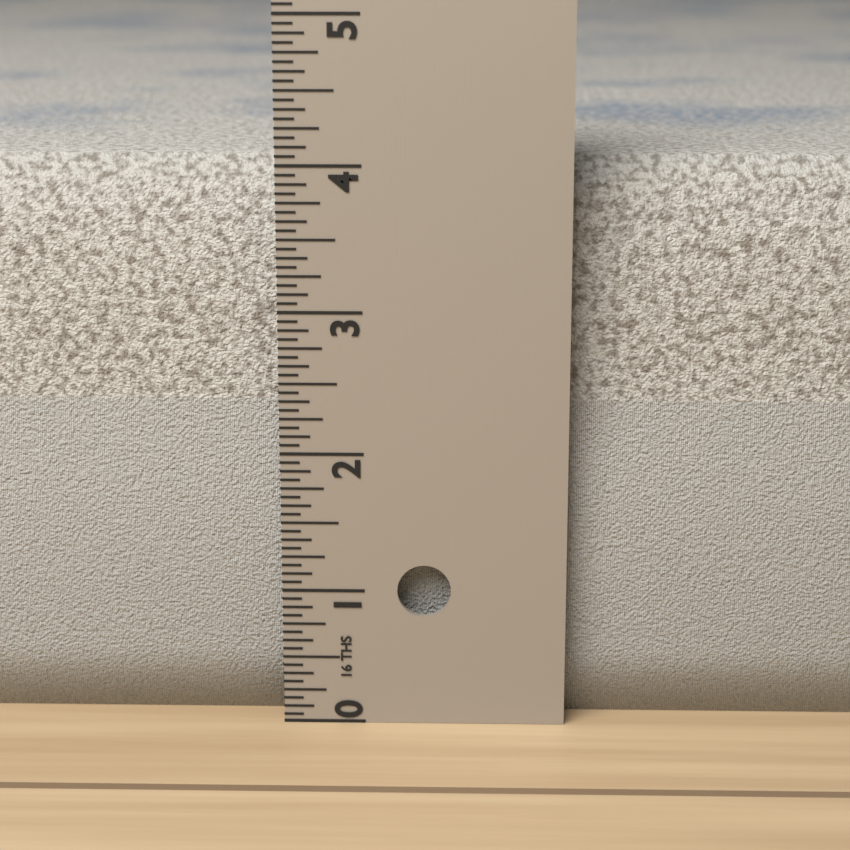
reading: 4.0000 in
